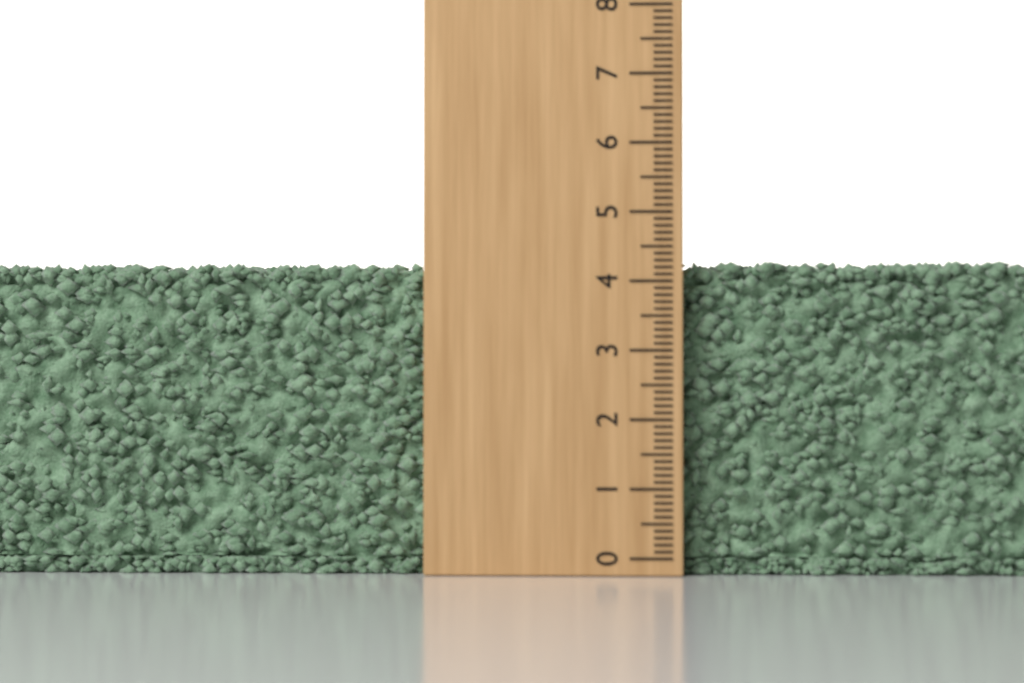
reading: 4.3 (no unit)
